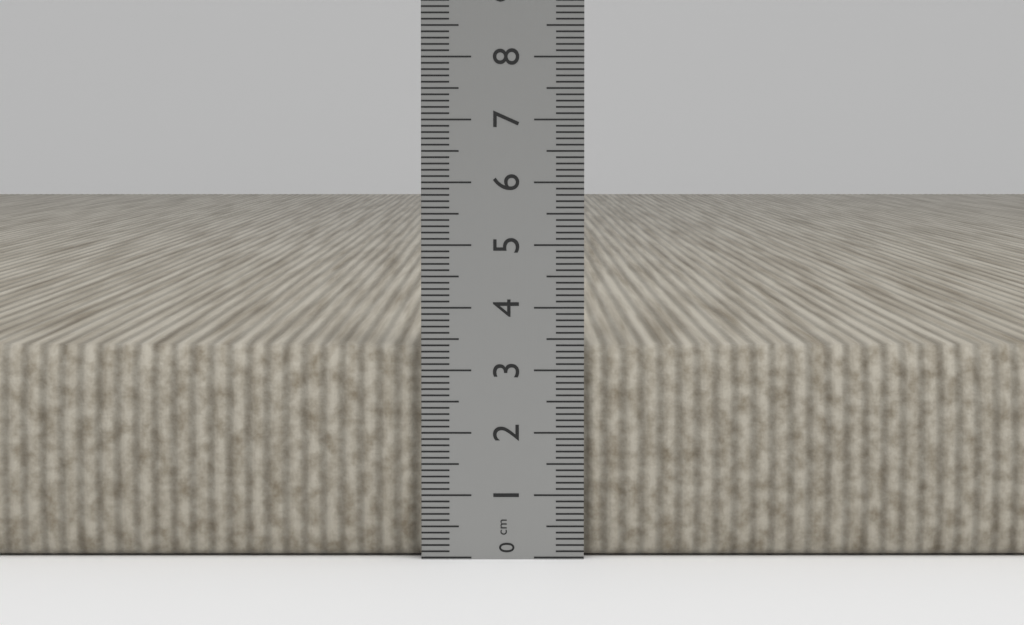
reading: 3.4 cm
